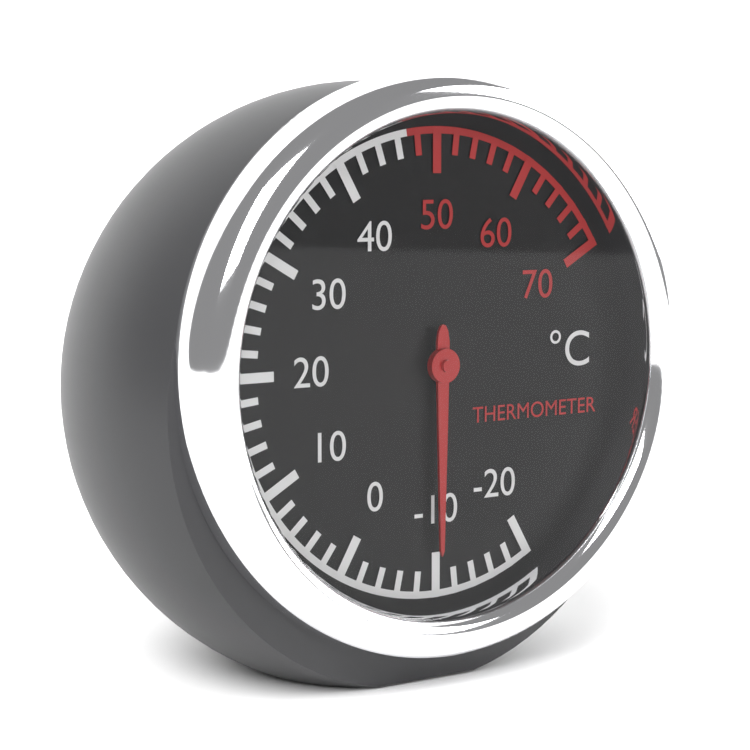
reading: -10 °C
